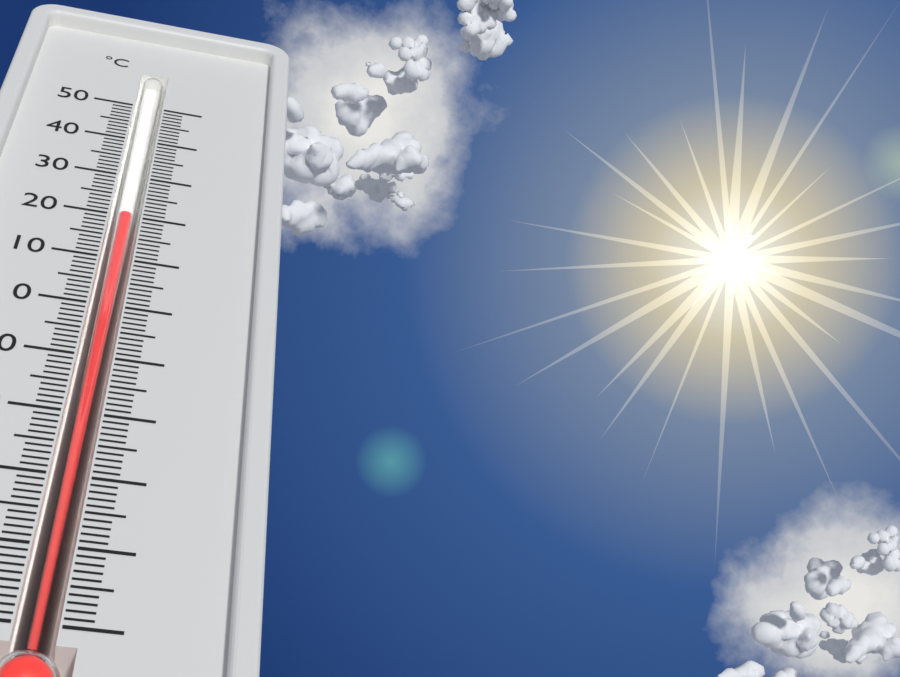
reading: 21 °C
